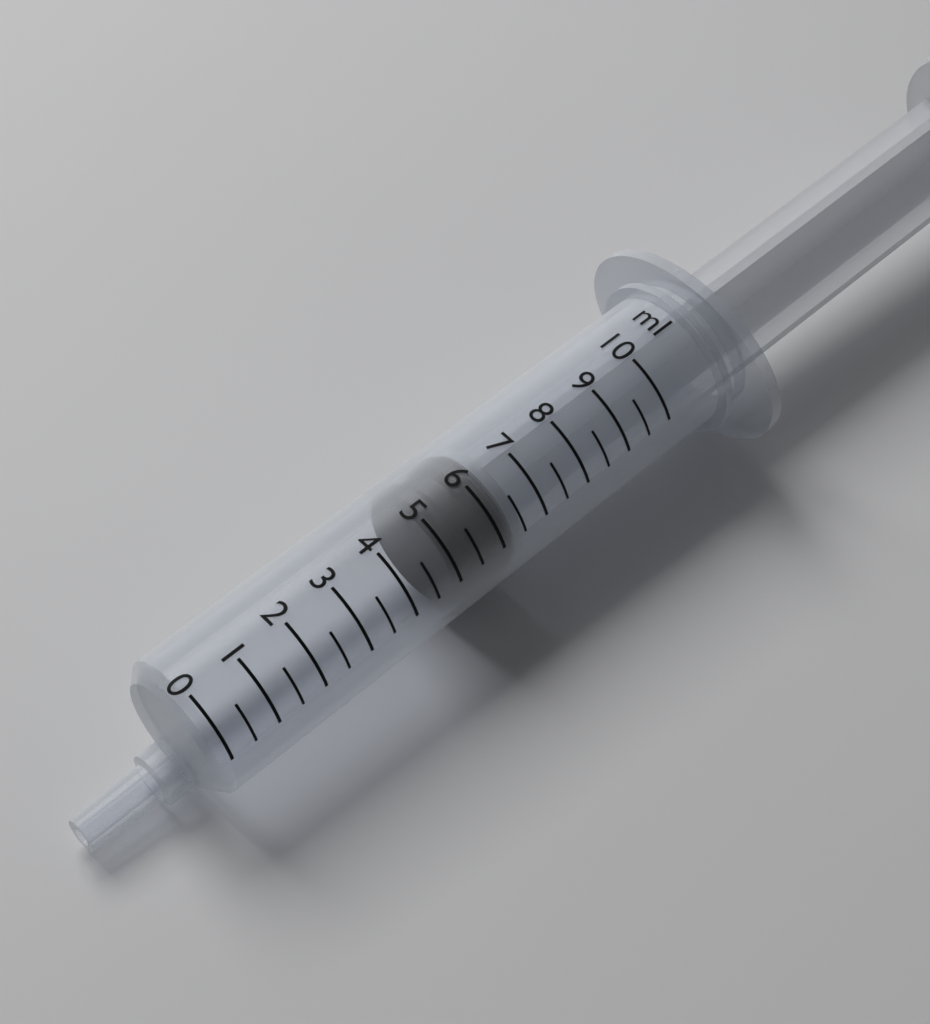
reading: 5.0 ml
